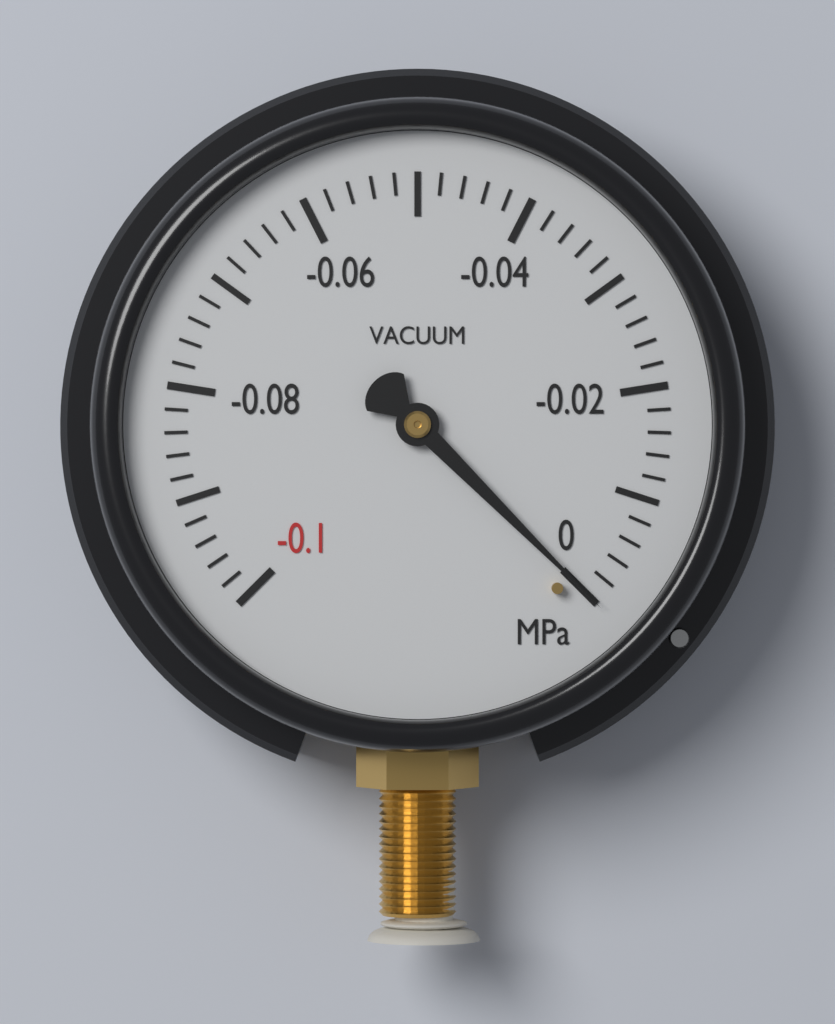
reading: 0.000 MPa
